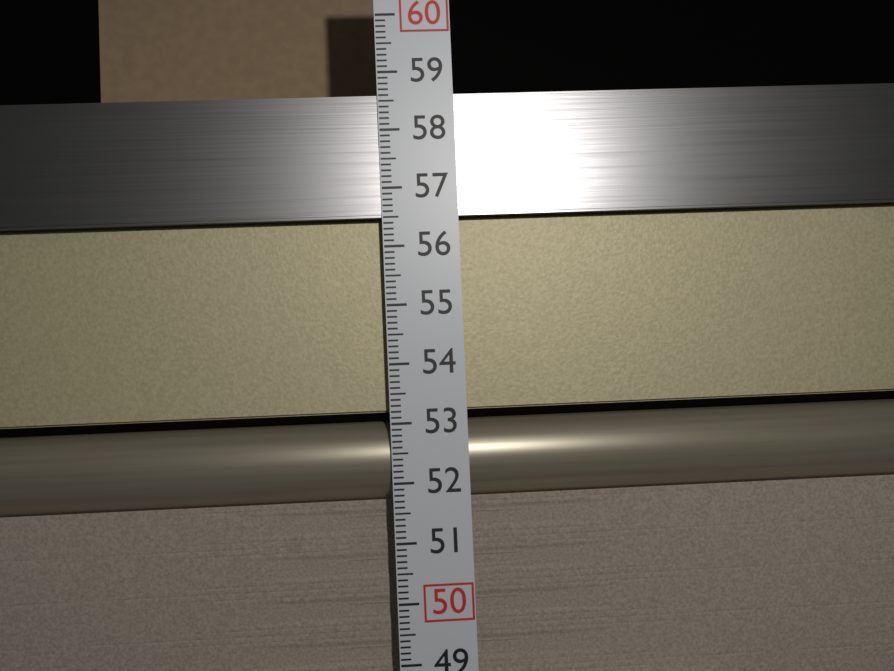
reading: 58.6 (no unit)
